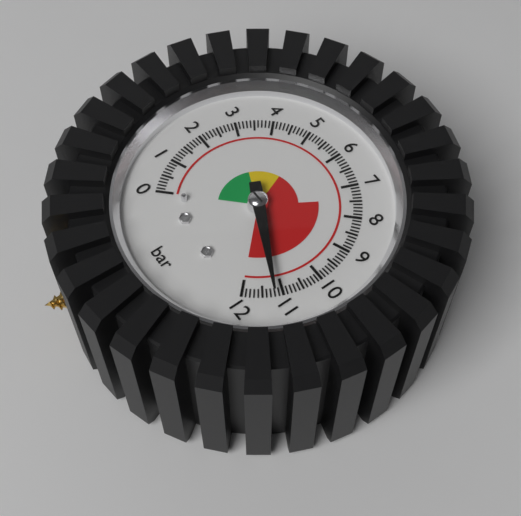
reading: 11.2 bar
